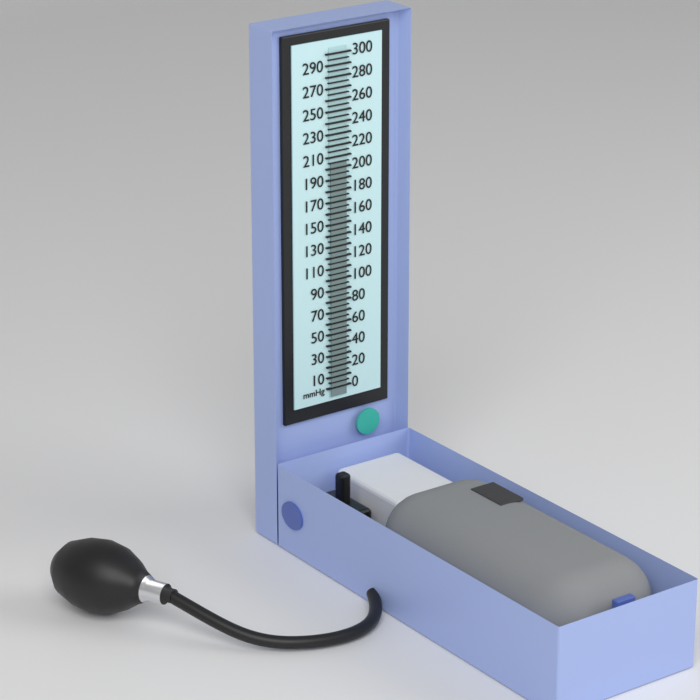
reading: 205 mmHg
